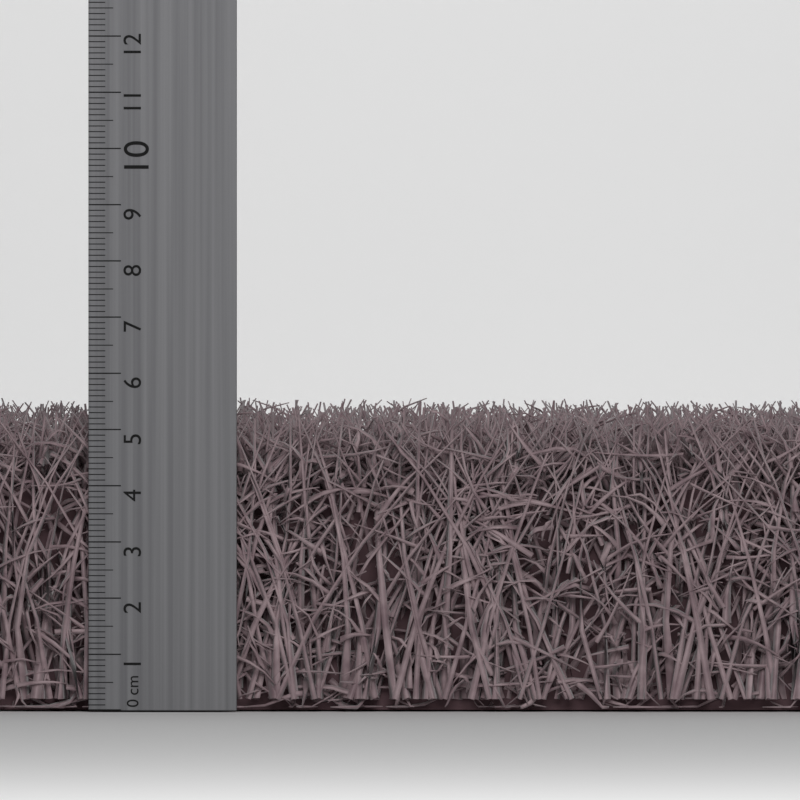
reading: 5.4 cm
